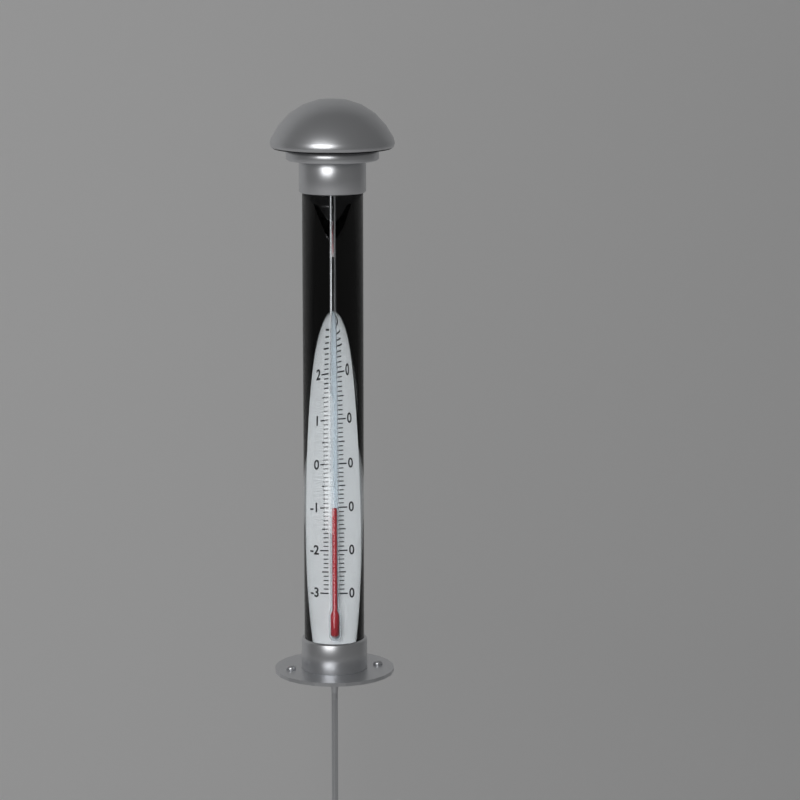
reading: -10 °C
